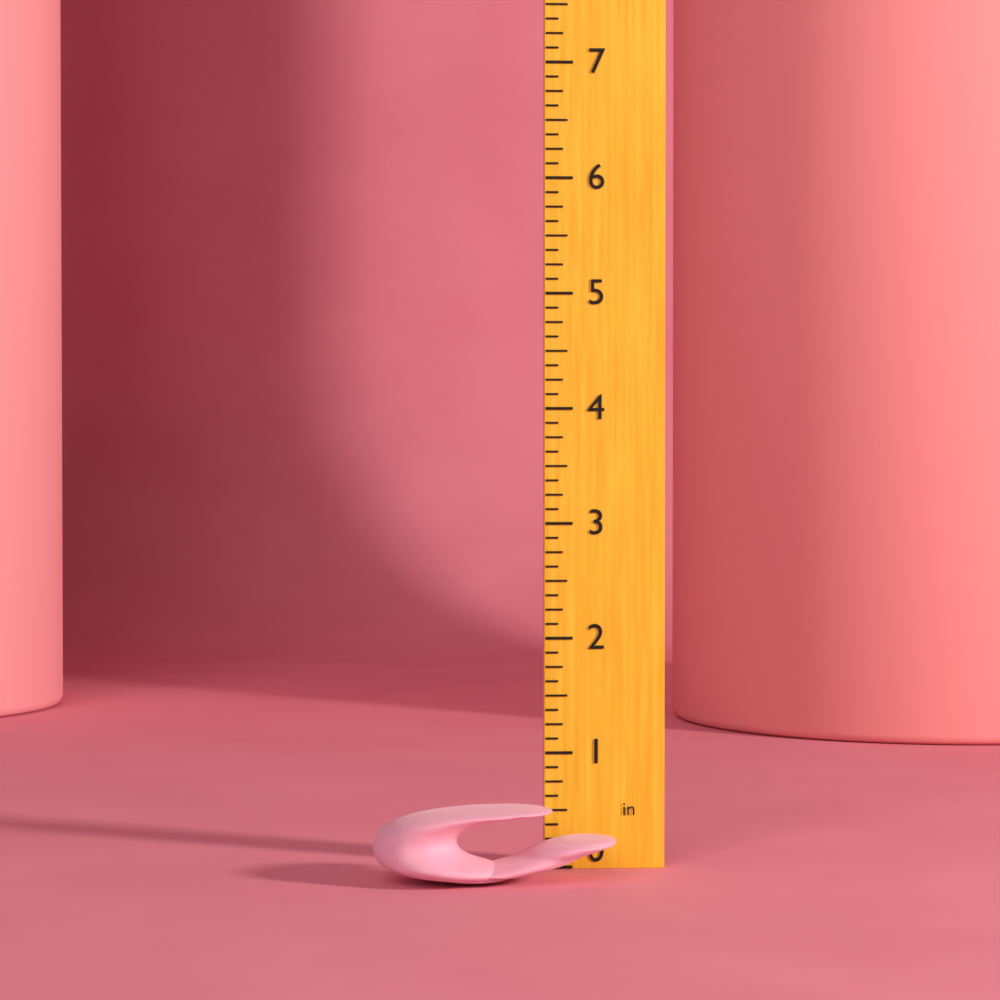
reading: 0.625 in
